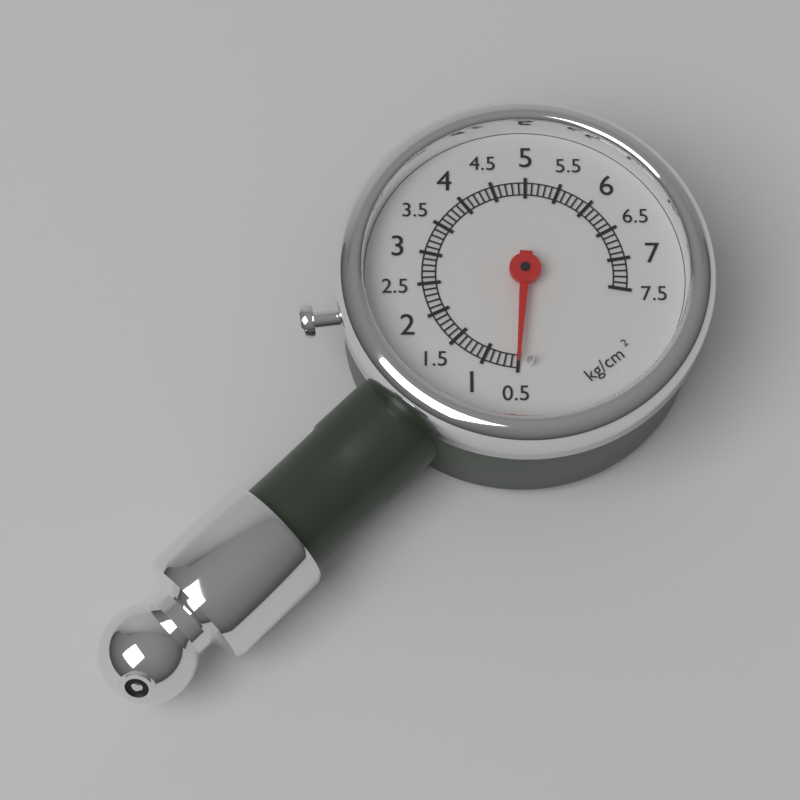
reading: 0.5 kg/cm²
